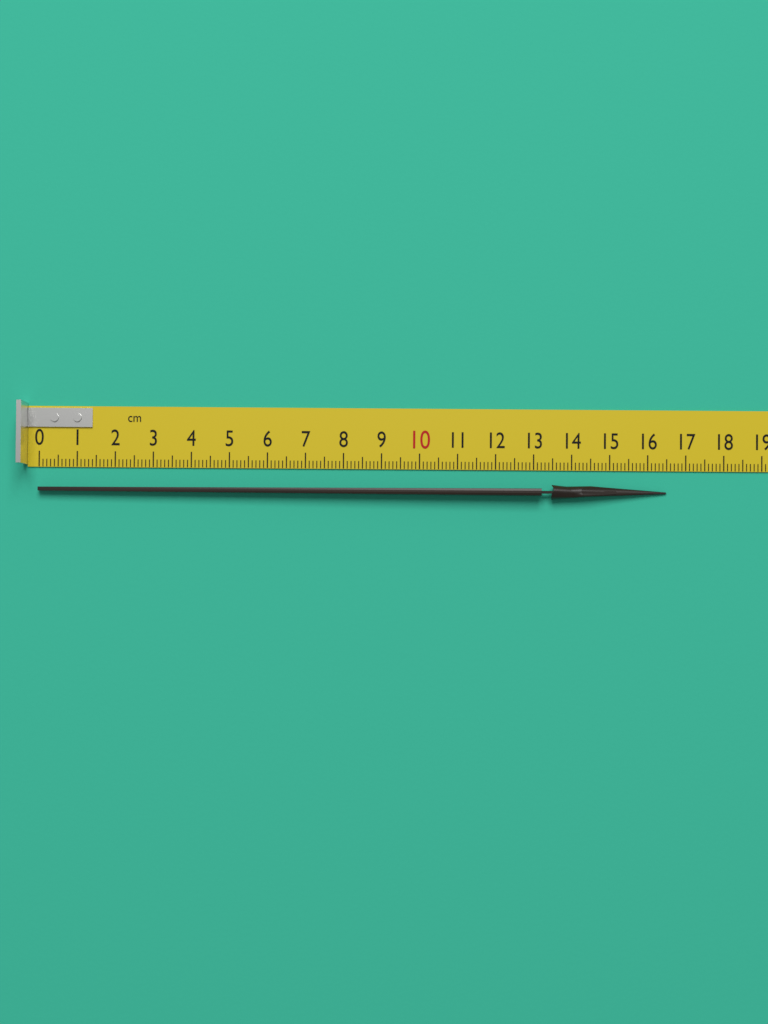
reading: 16.5 cm
